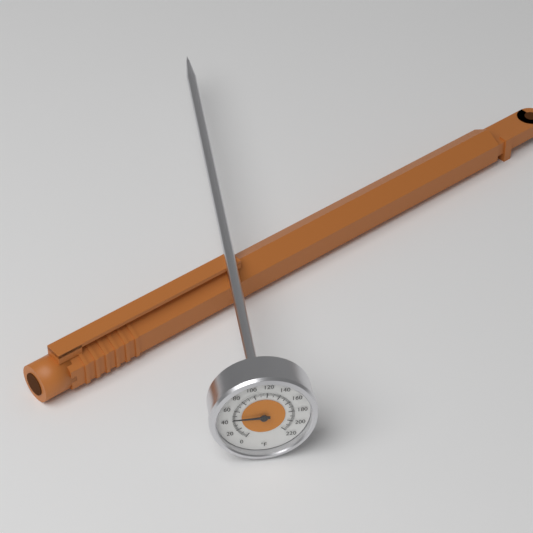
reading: 44 °F
